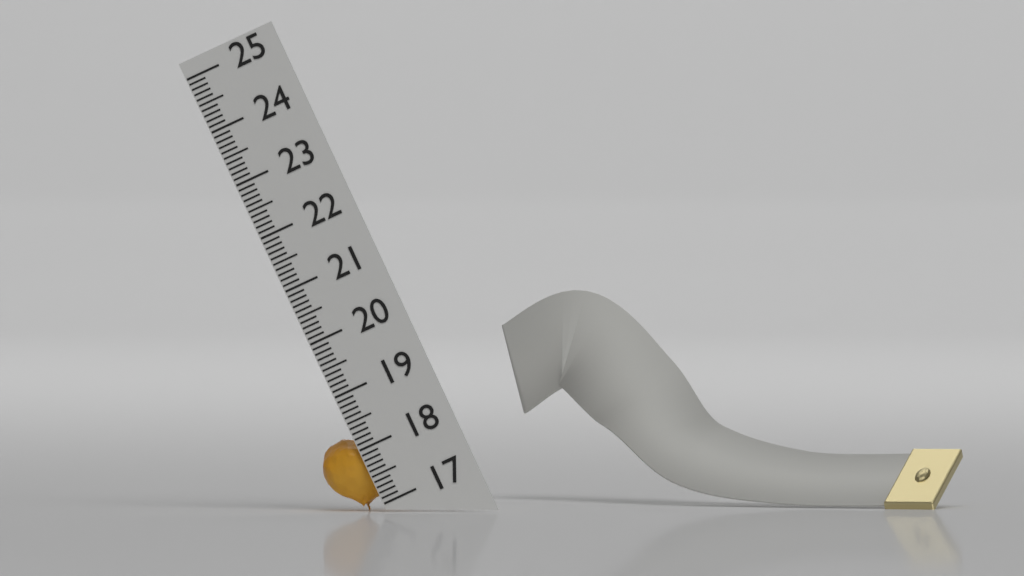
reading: 18.3 (no unit)
